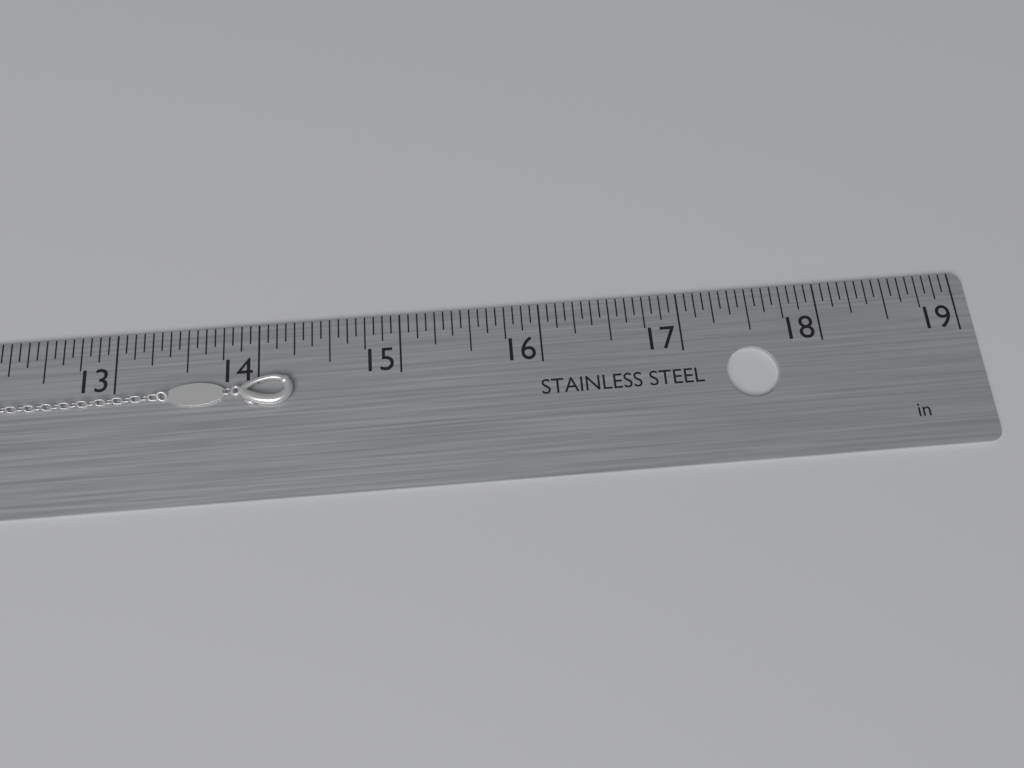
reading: 14.2500 in
